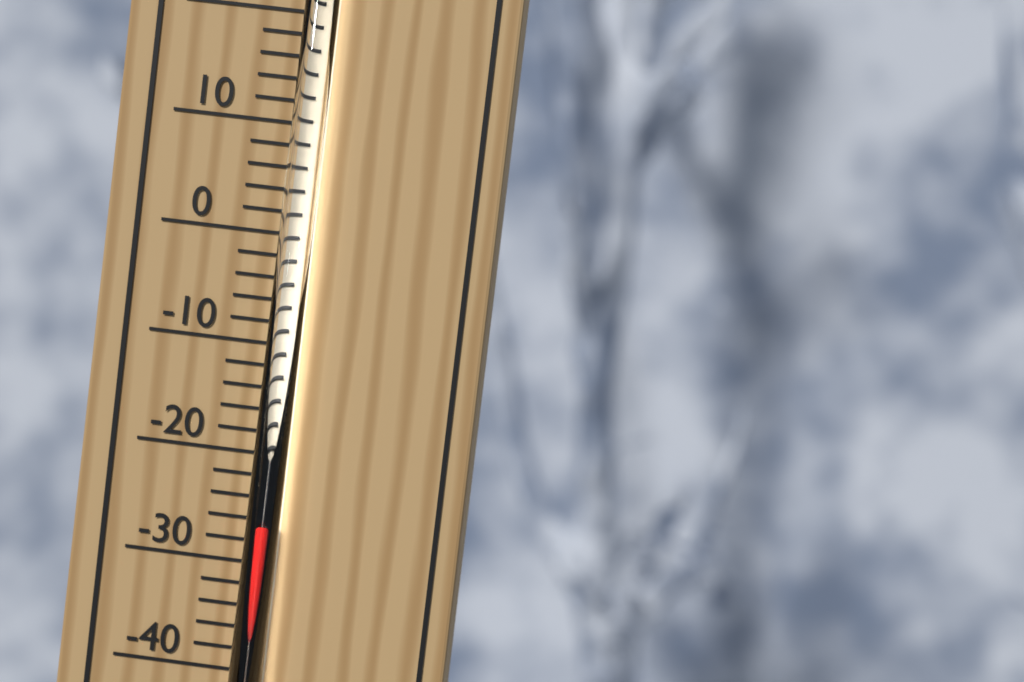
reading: -26 °C
